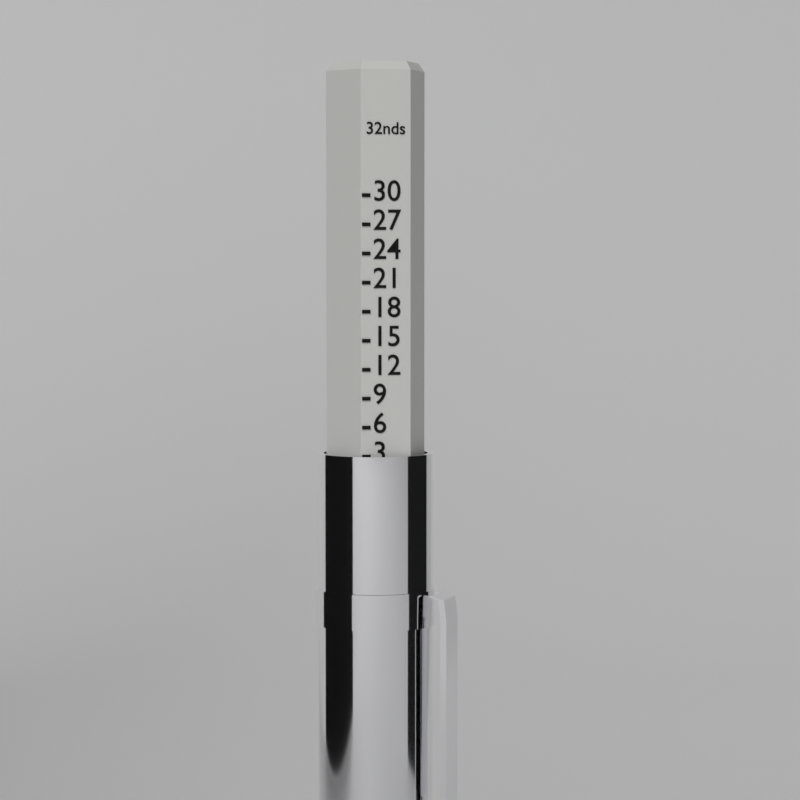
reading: 3 32nds
